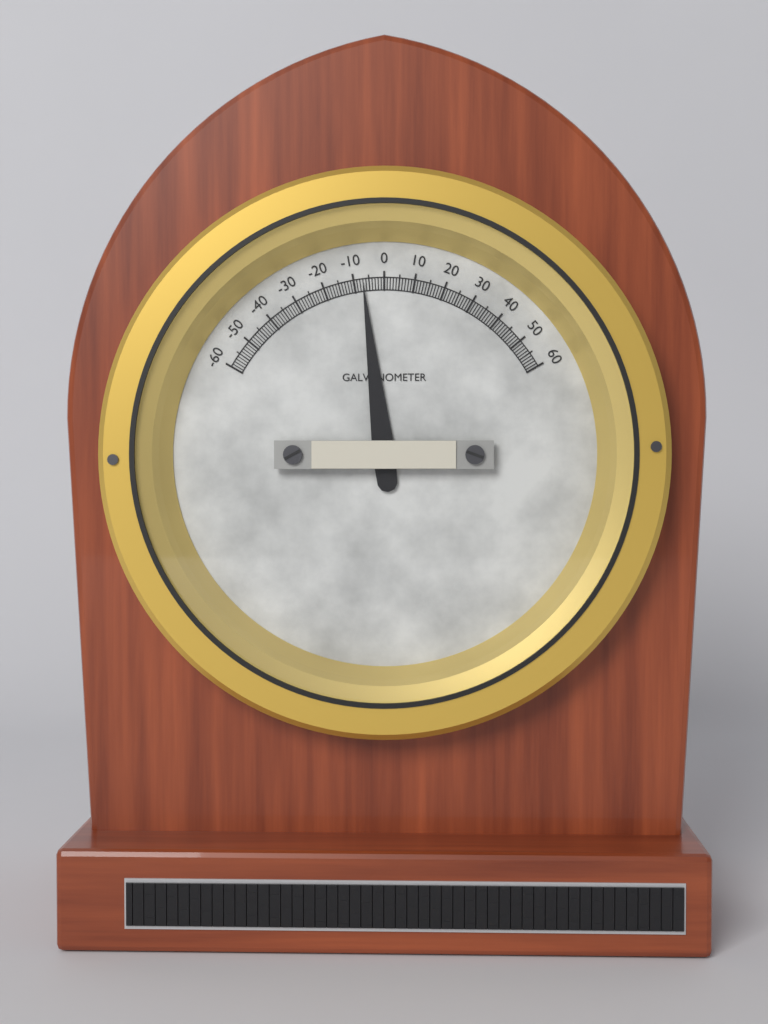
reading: -7 (no unit)
